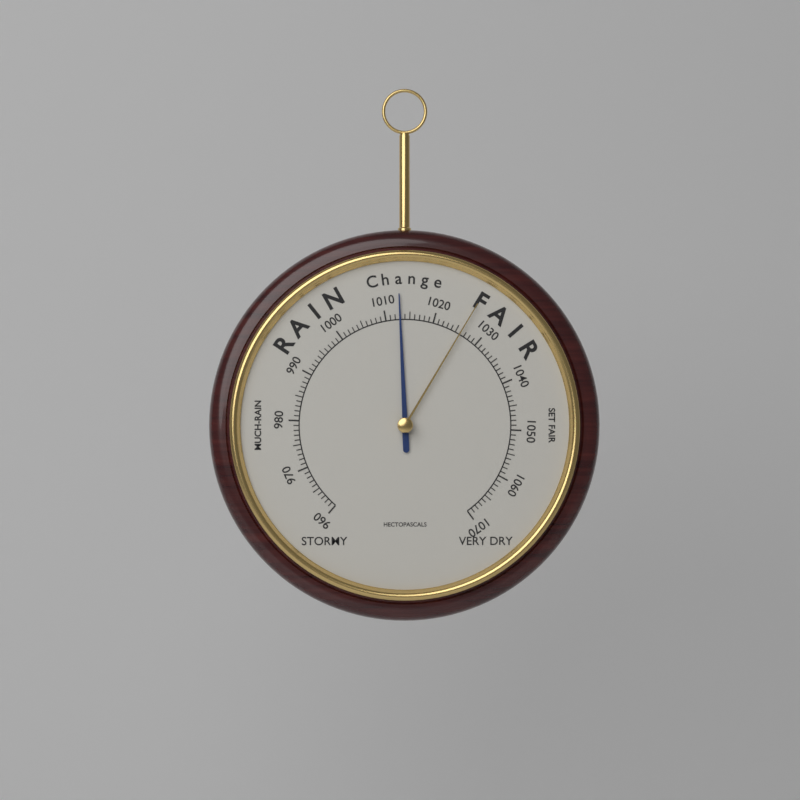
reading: 1013 hPa
